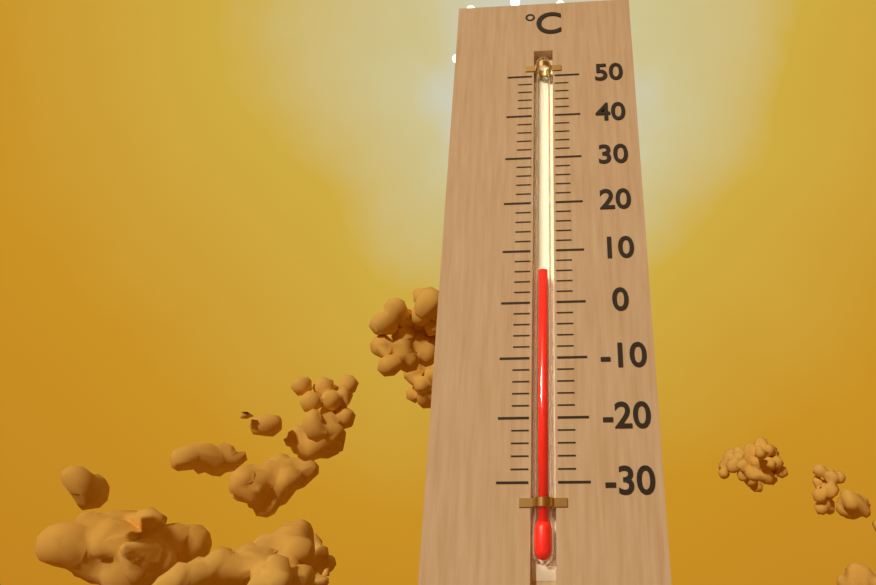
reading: 6 °C
